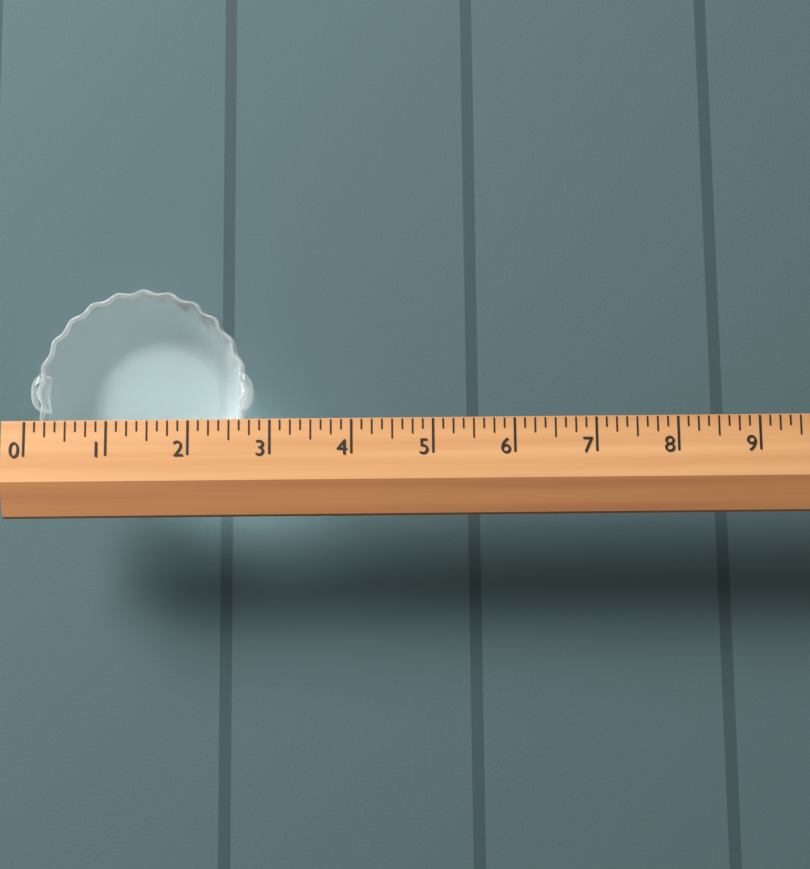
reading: 2.750 (no unit)
